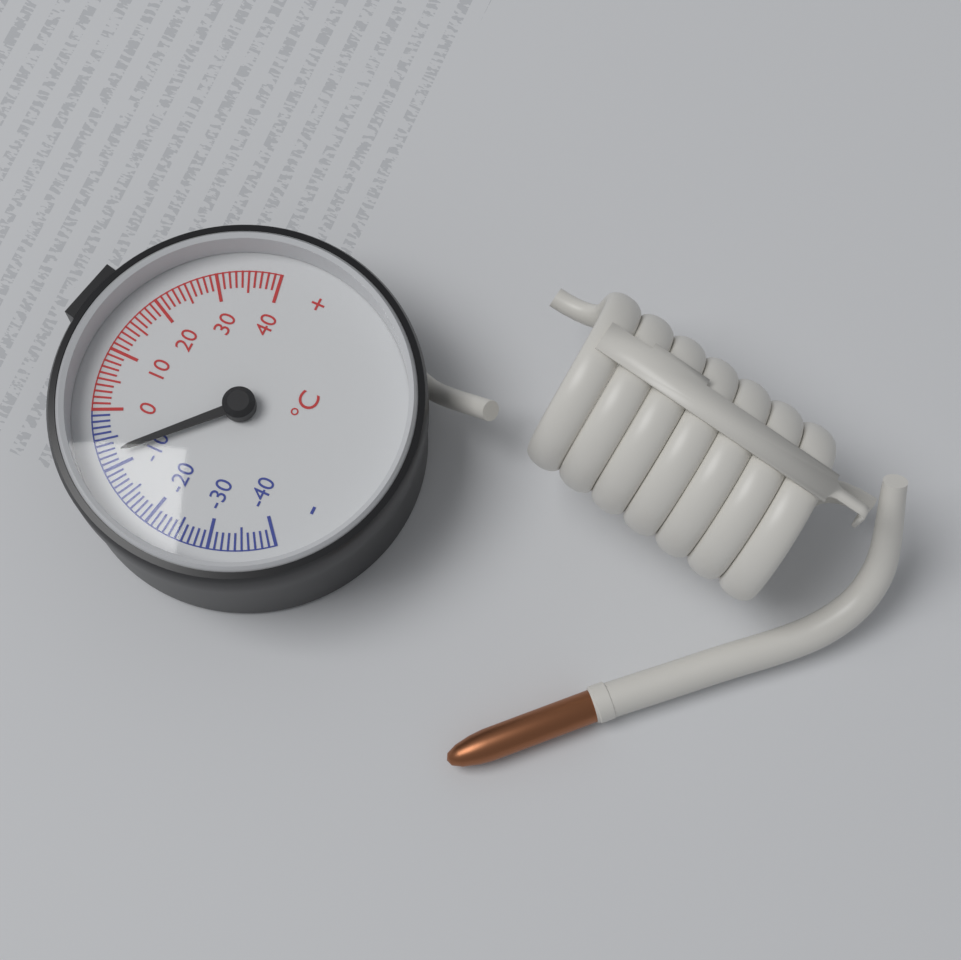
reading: -8 °C
